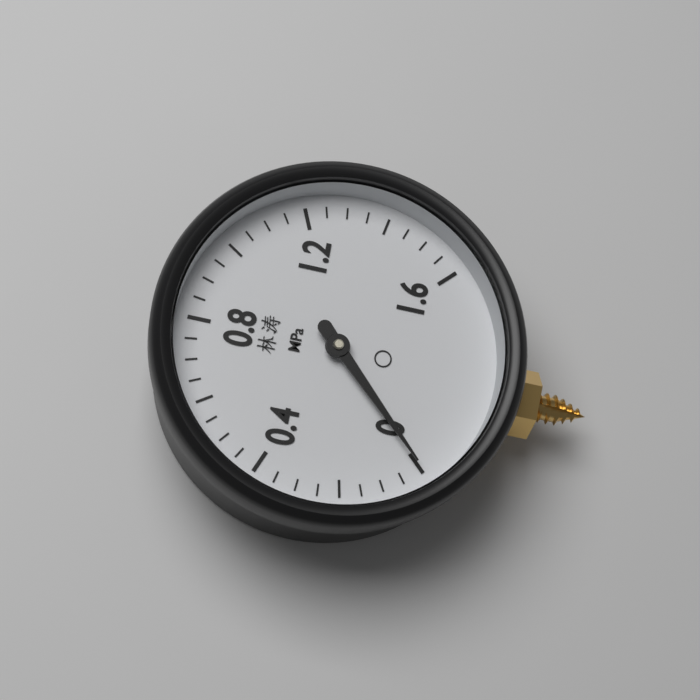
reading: 0.00 MPa
